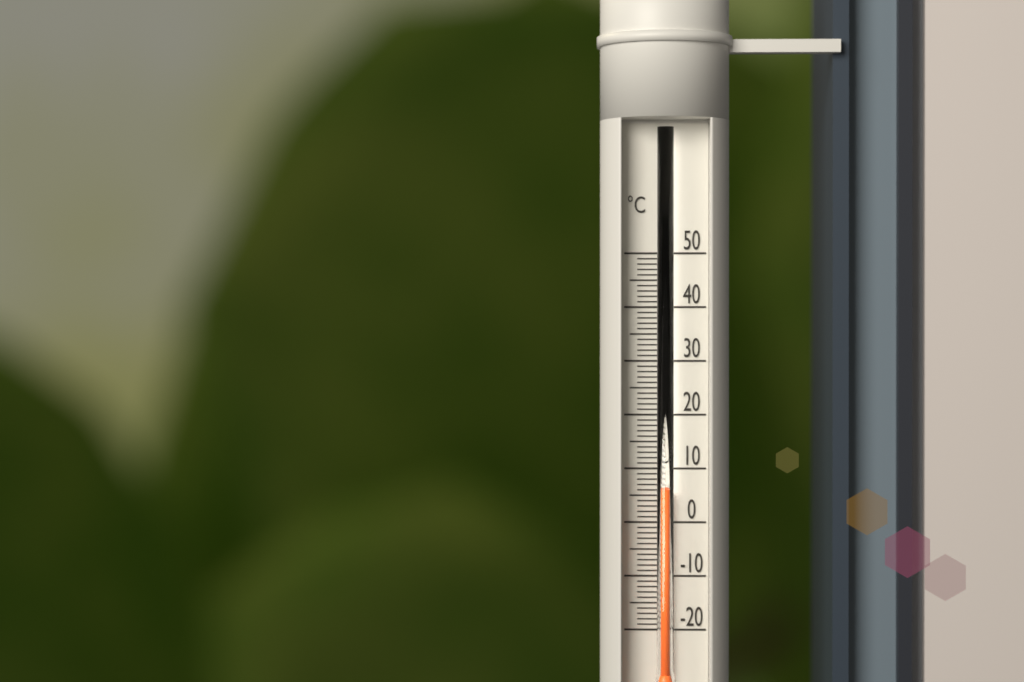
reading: 6 °C
